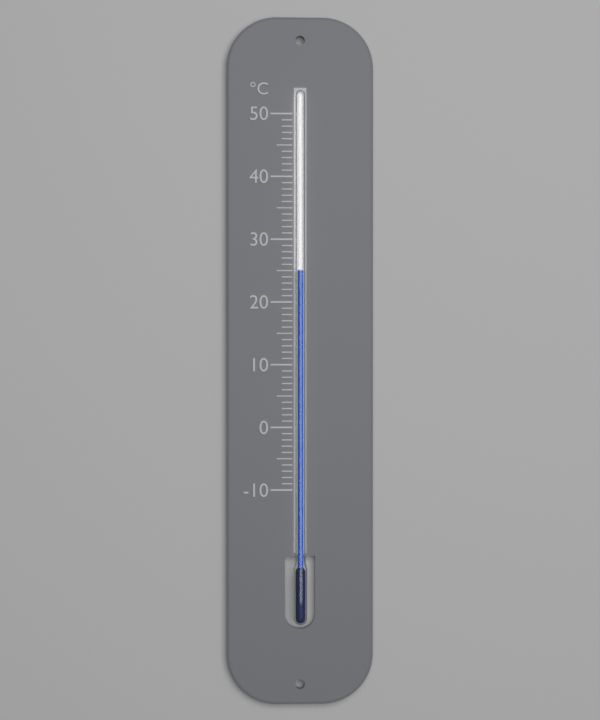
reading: 25 °C
